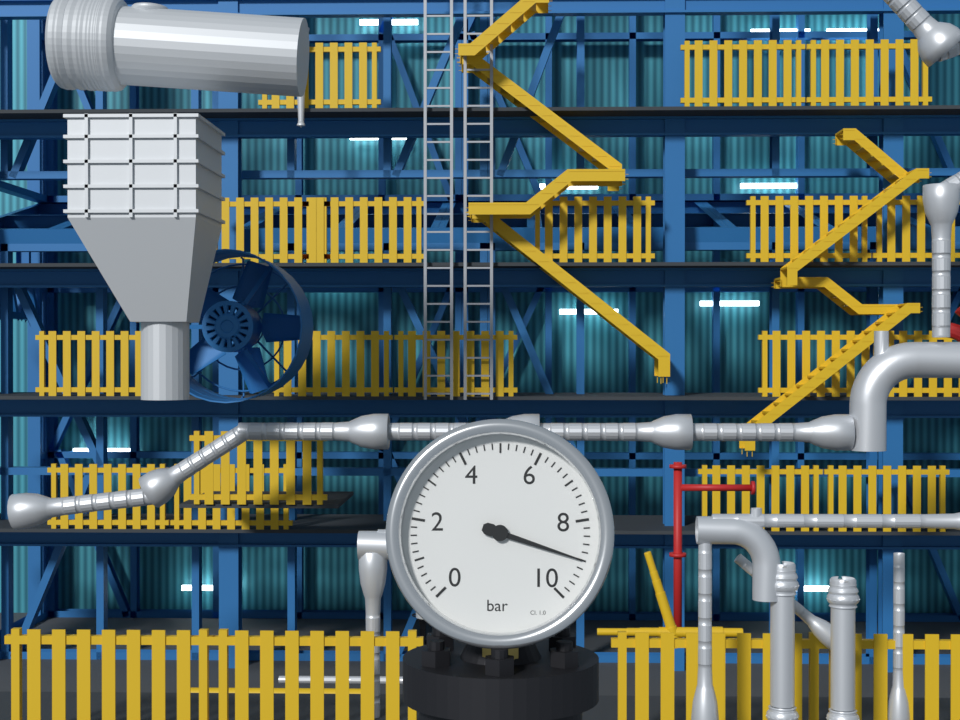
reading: 9.0 bar
